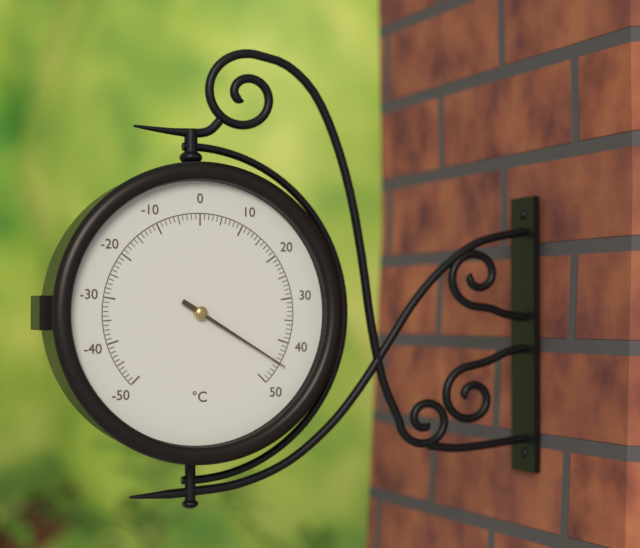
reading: 45 °C
